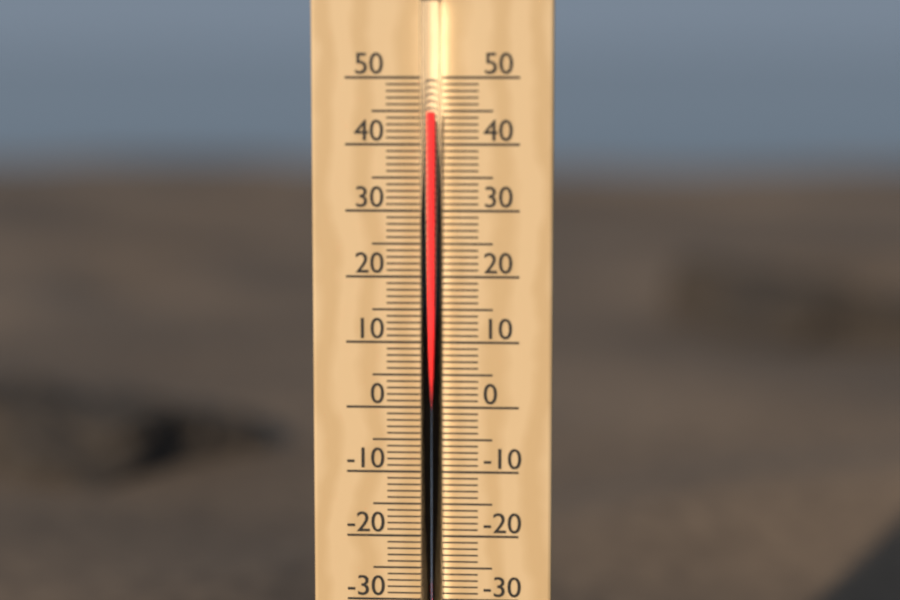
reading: 45 °C
